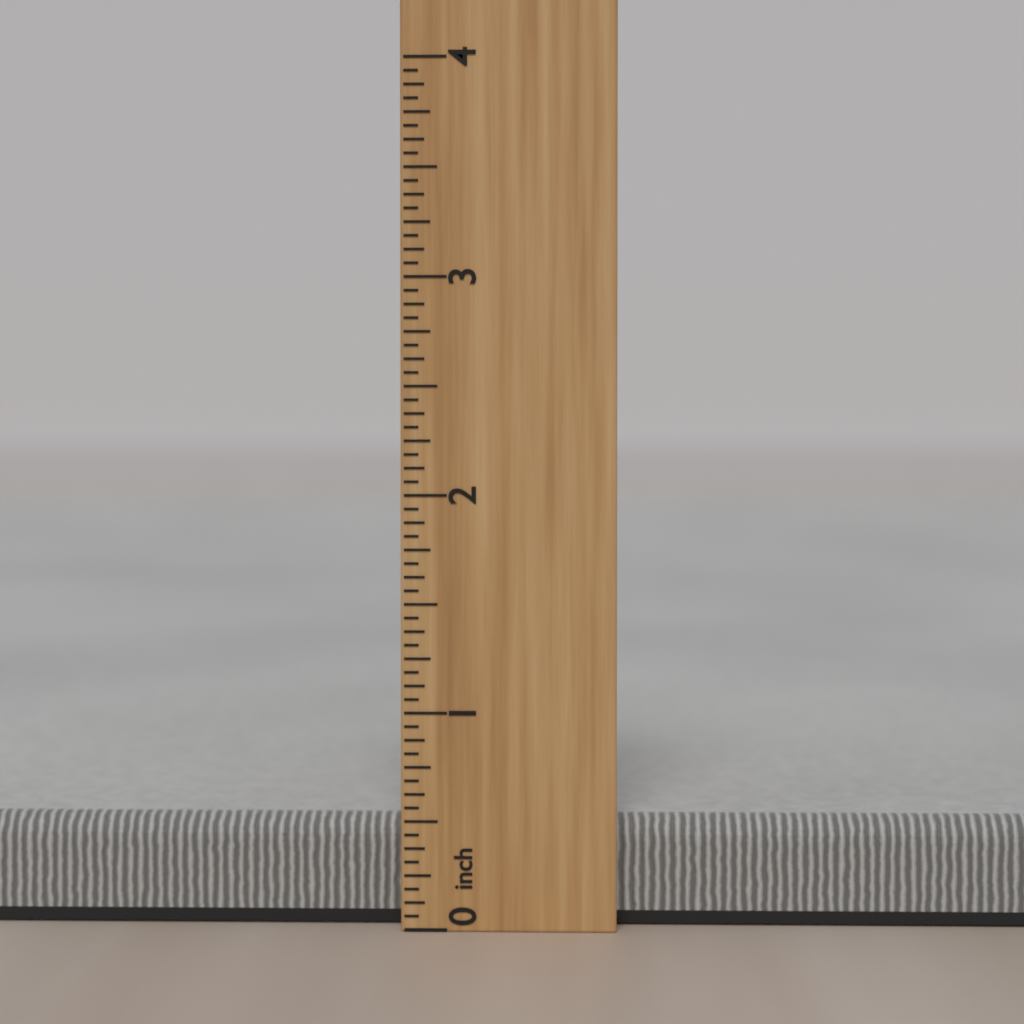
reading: 0.5000 inch
